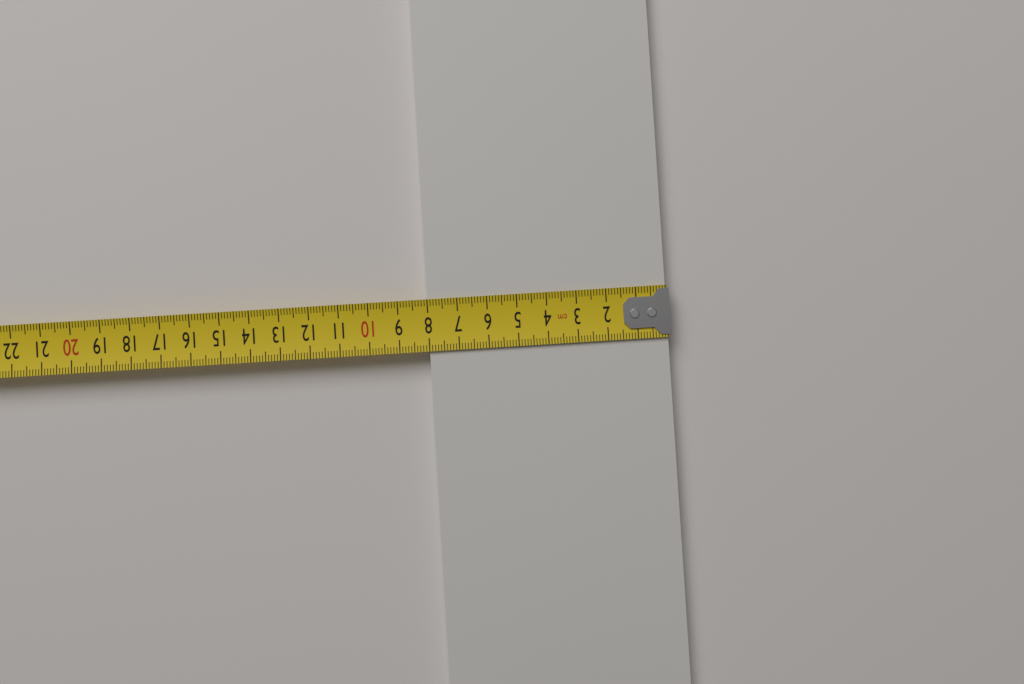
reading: 8.0 cm
